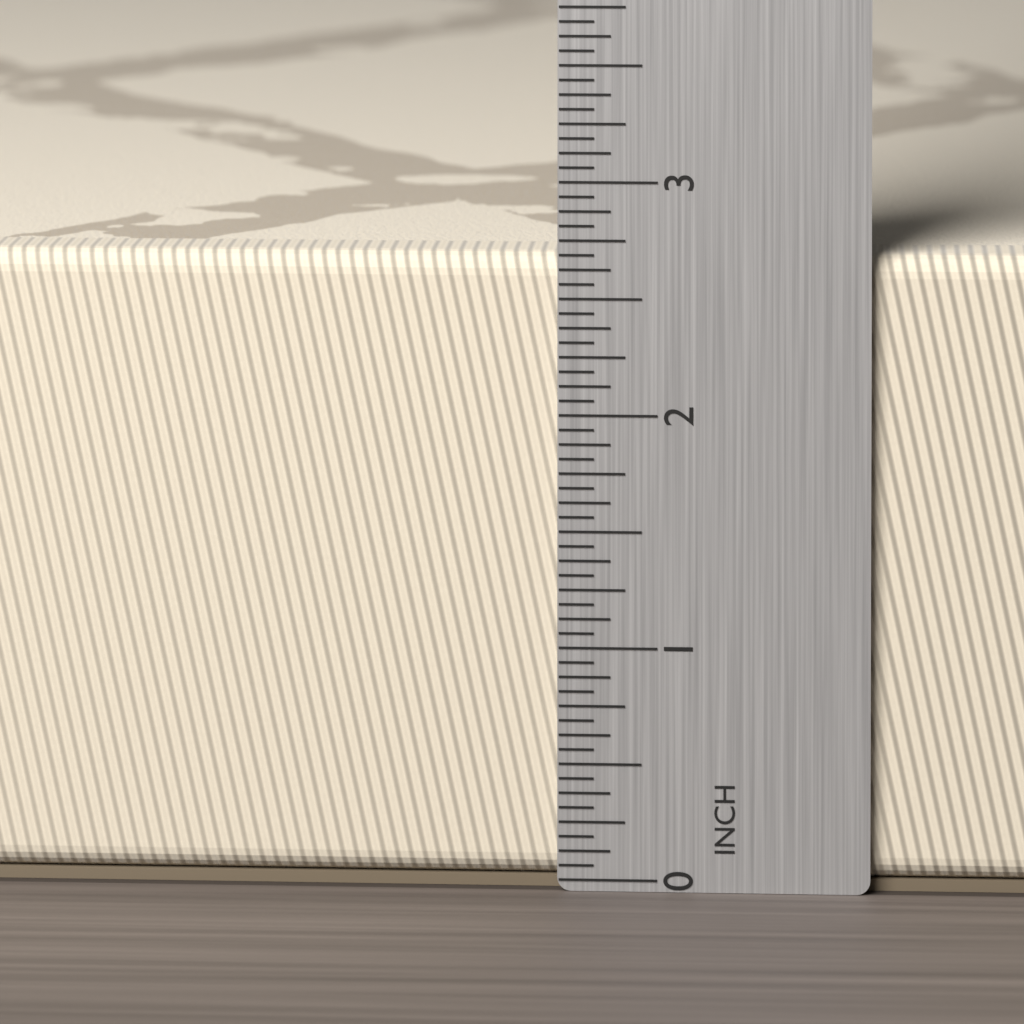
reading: 2.6875 in
